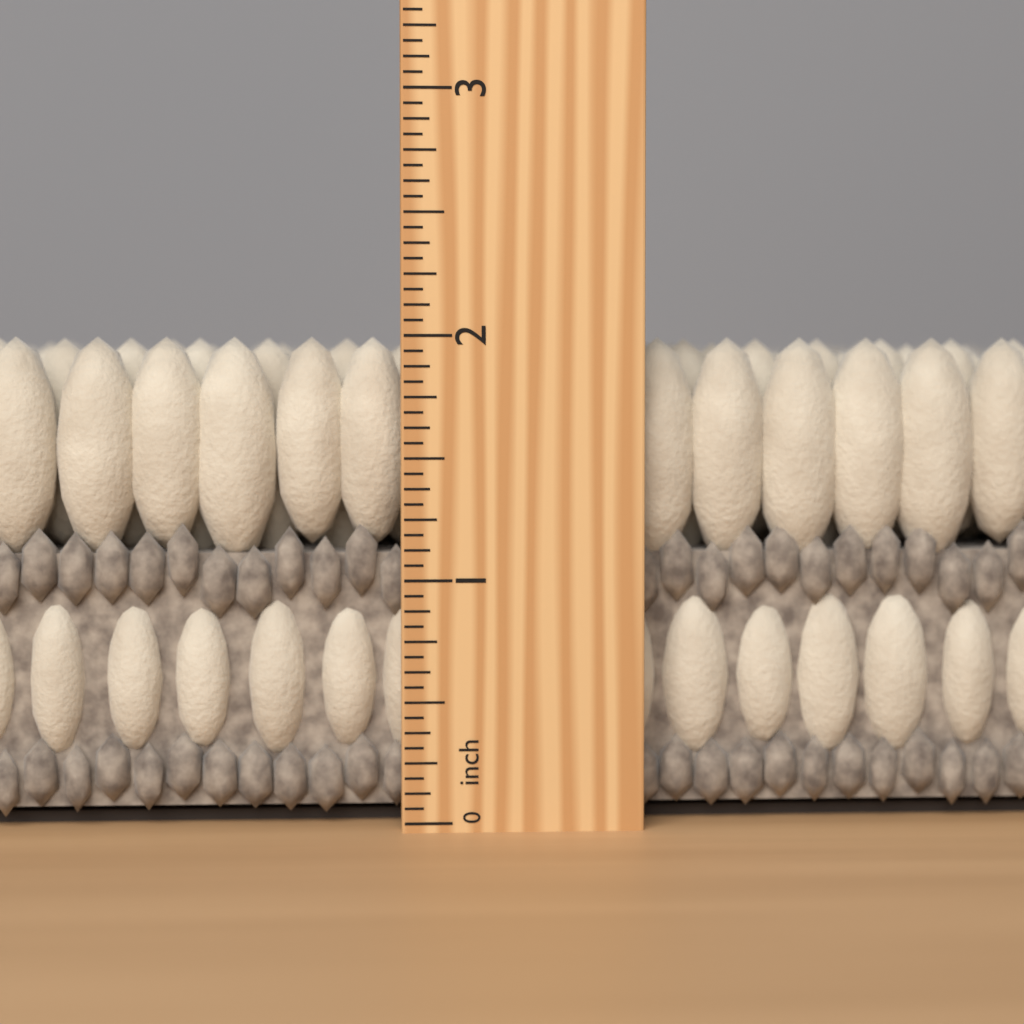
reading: 2.0000 inch
